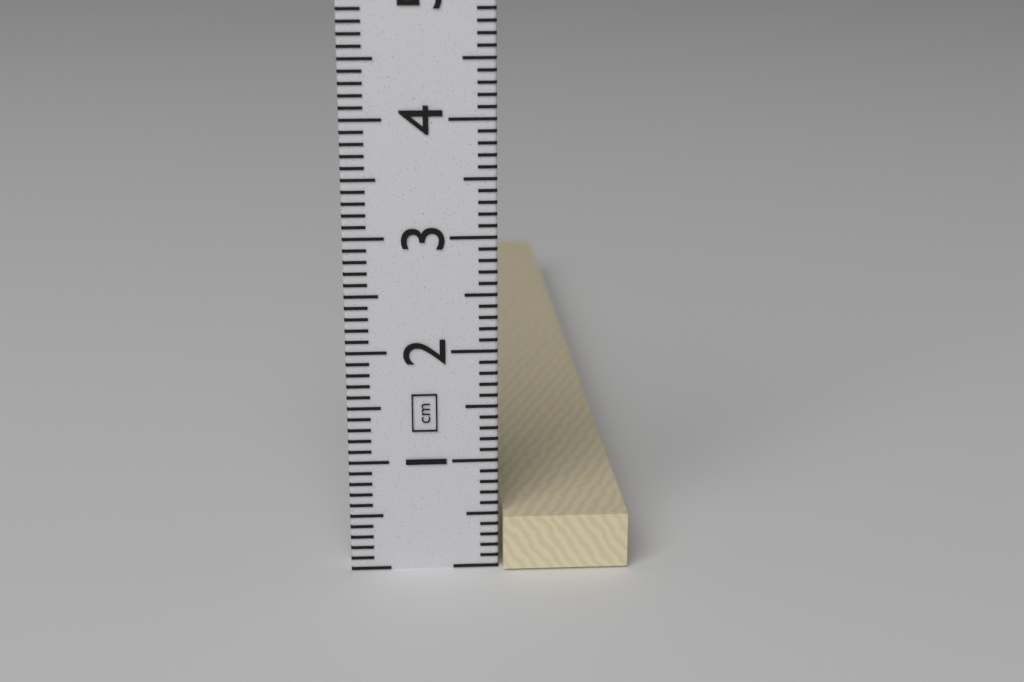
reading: 0.5 cm
